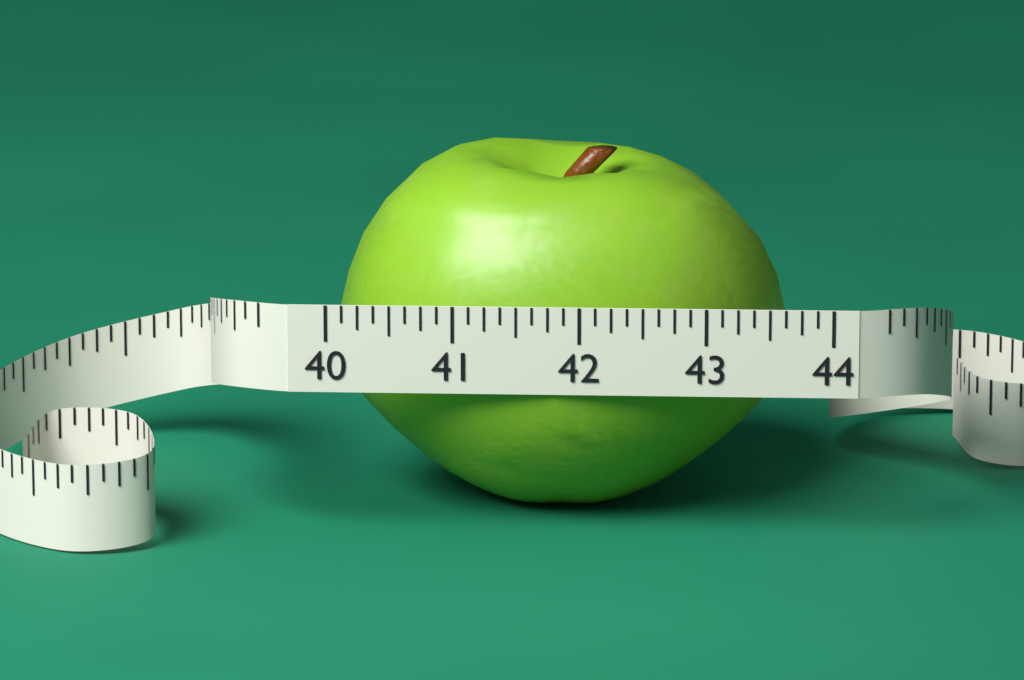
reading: 43.625 (no unit)
